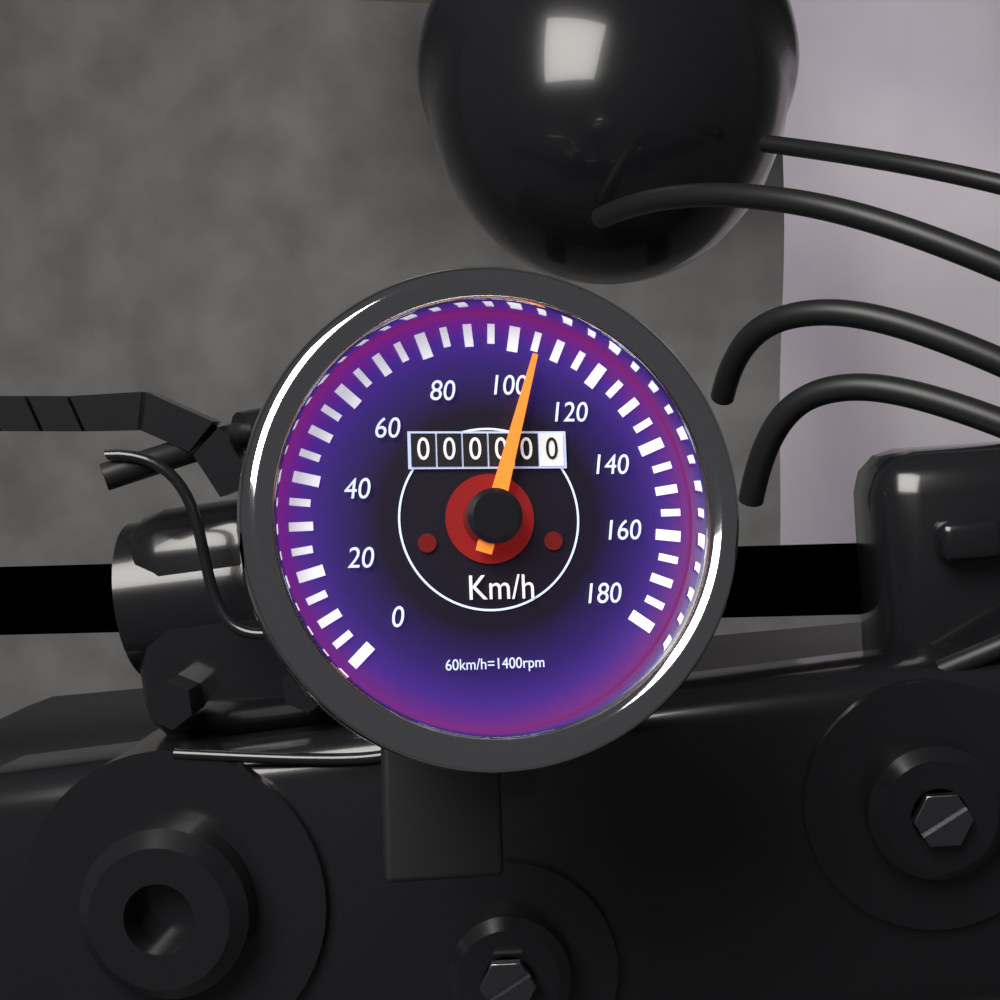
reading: 105 km/h
